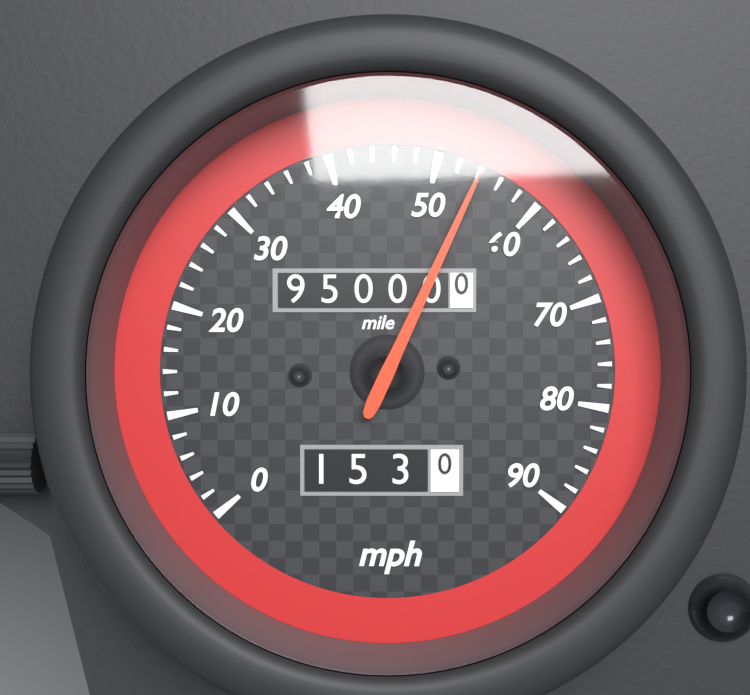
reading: 54 mph
